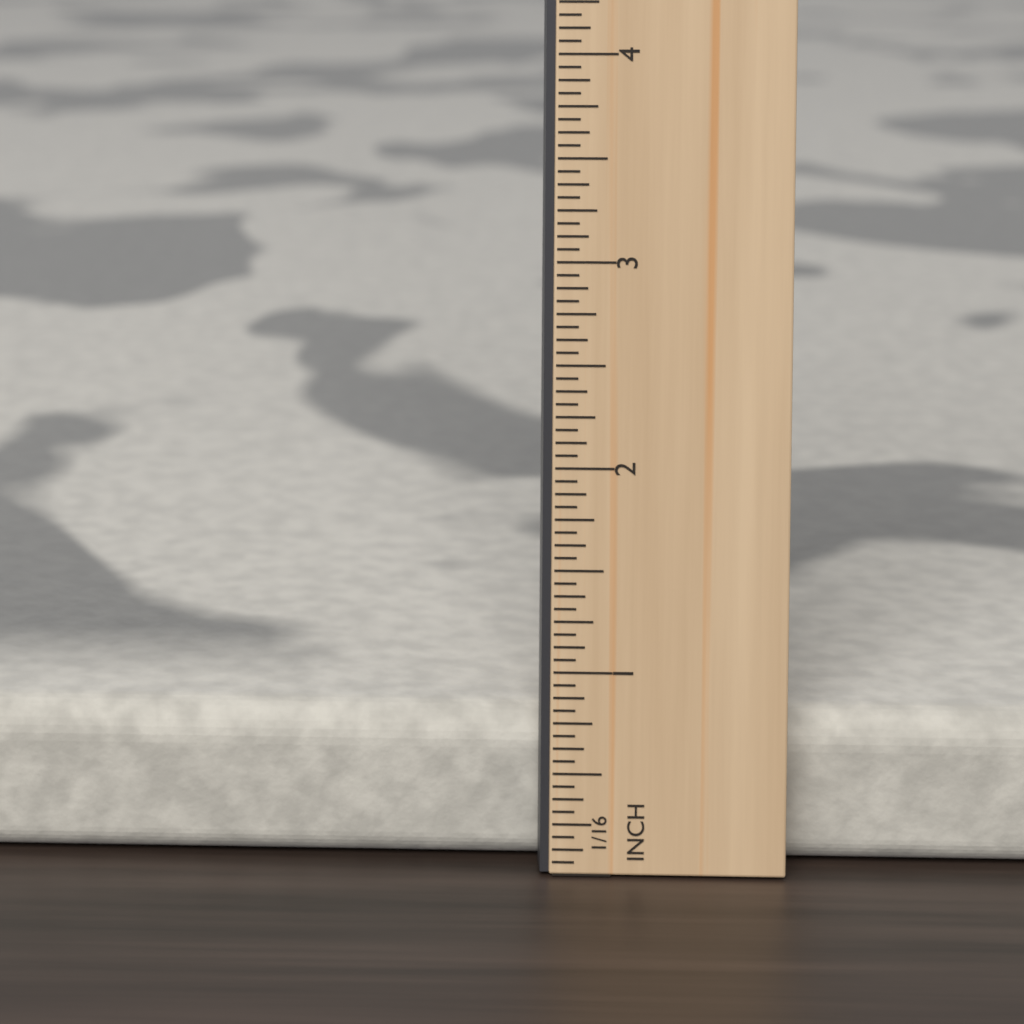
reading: 0.7500 in
